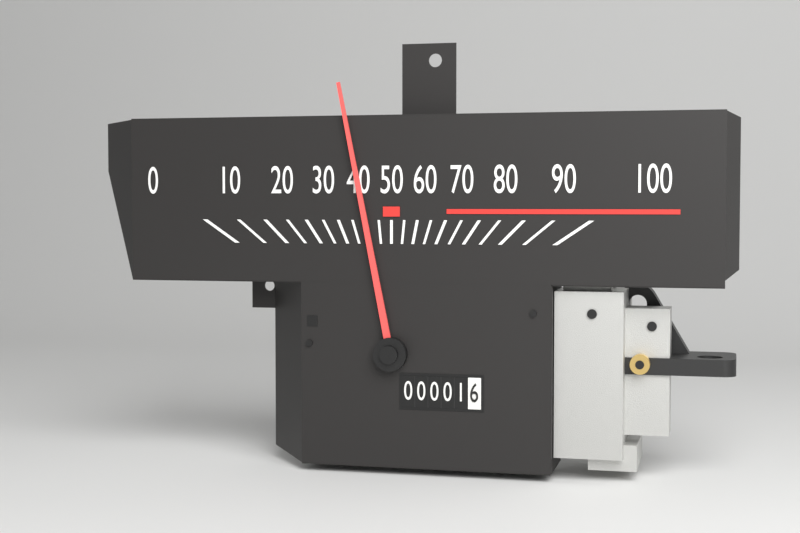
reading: 40 (no unit)
